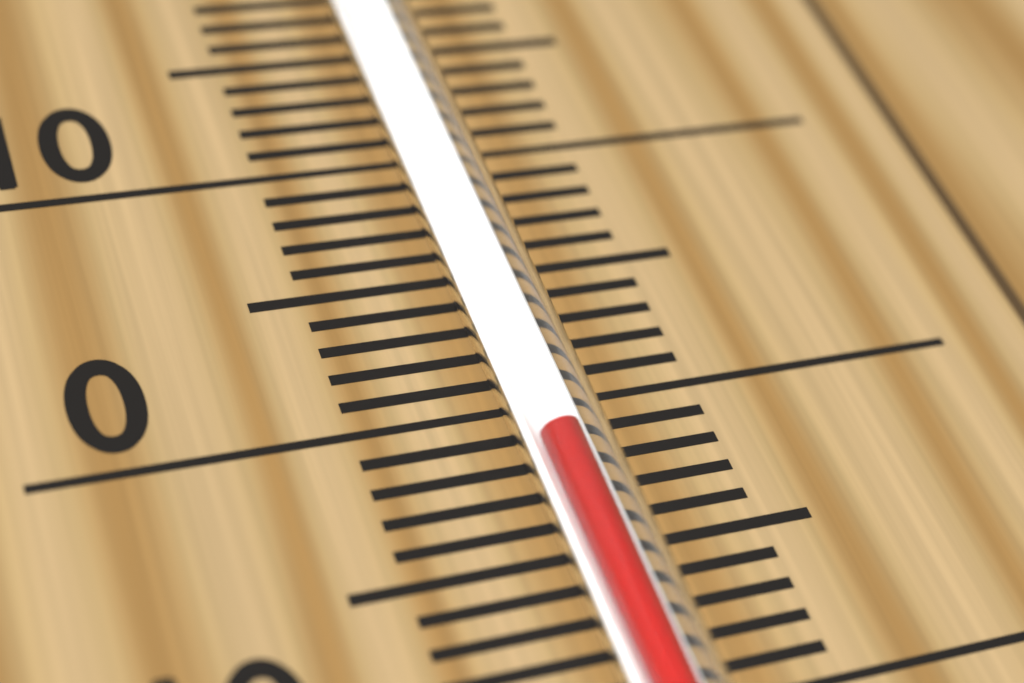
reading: -2 °C
